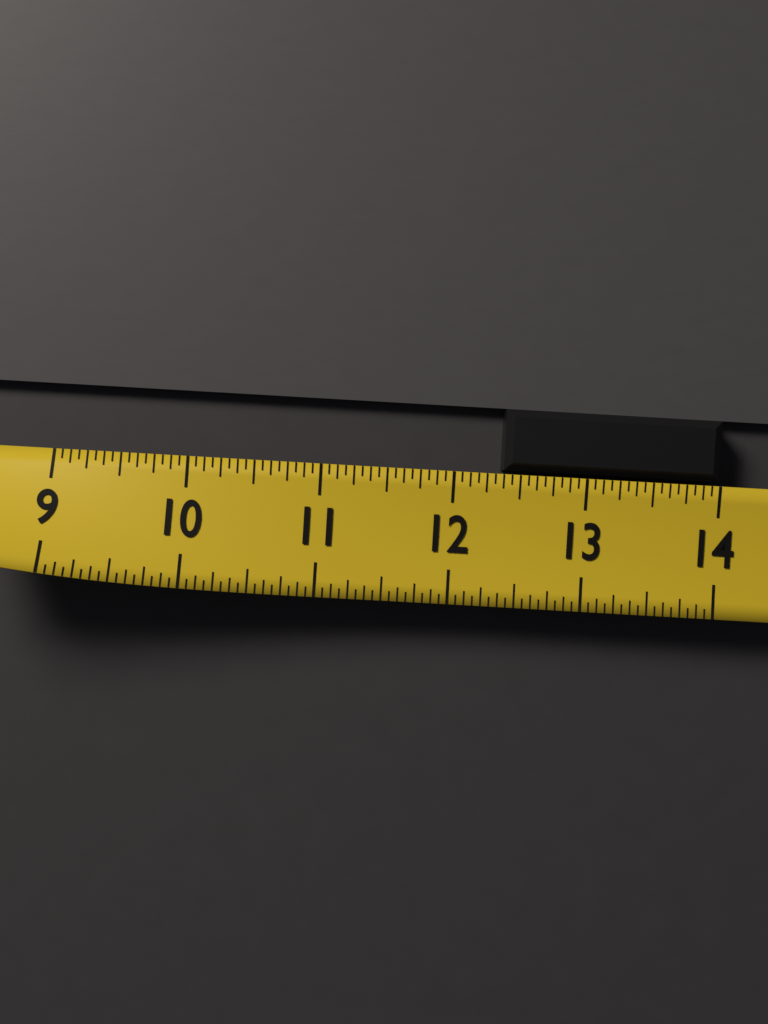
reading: 12.3750 (no unit)
